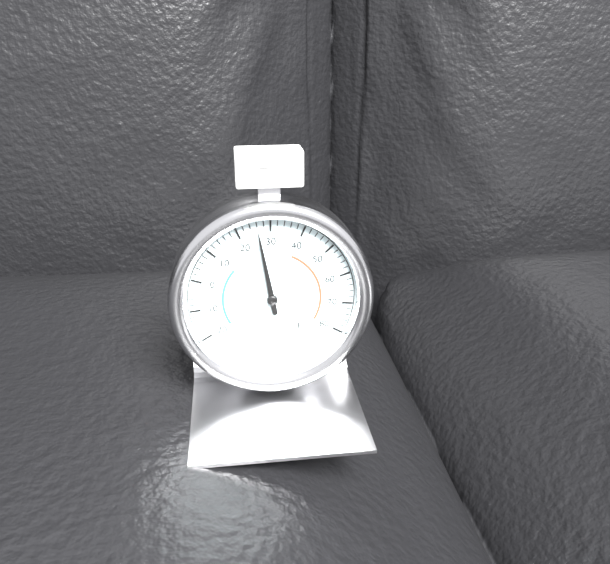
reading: 26 °F
